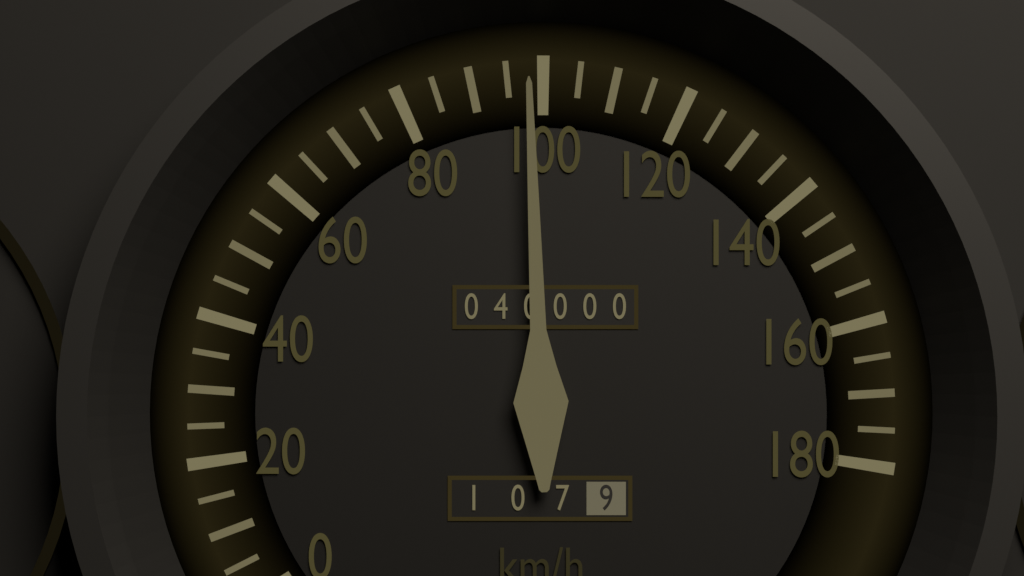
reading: 98 km/h
